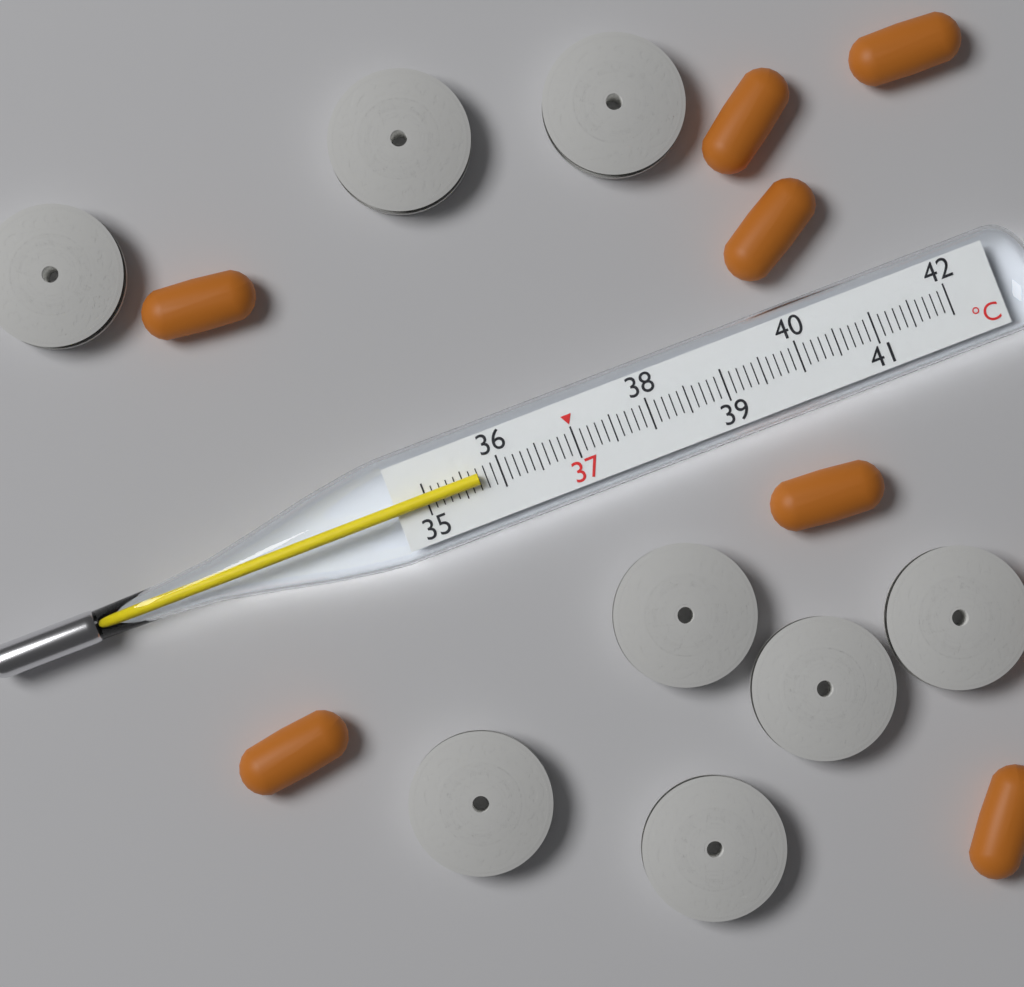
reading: 35.7 °C
